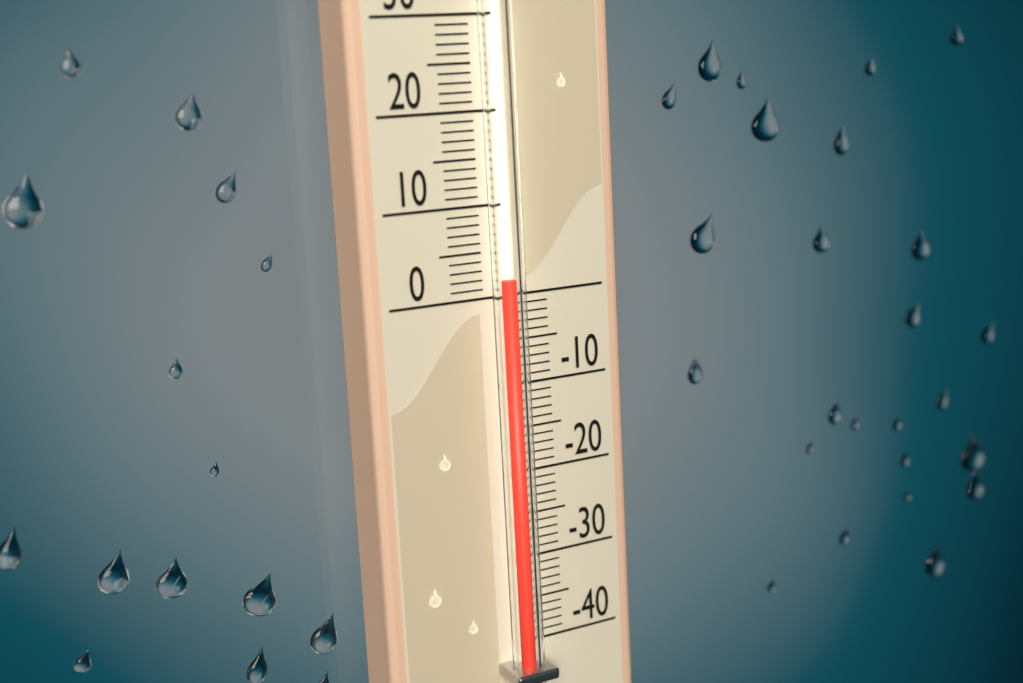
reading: 2 (no unit)
